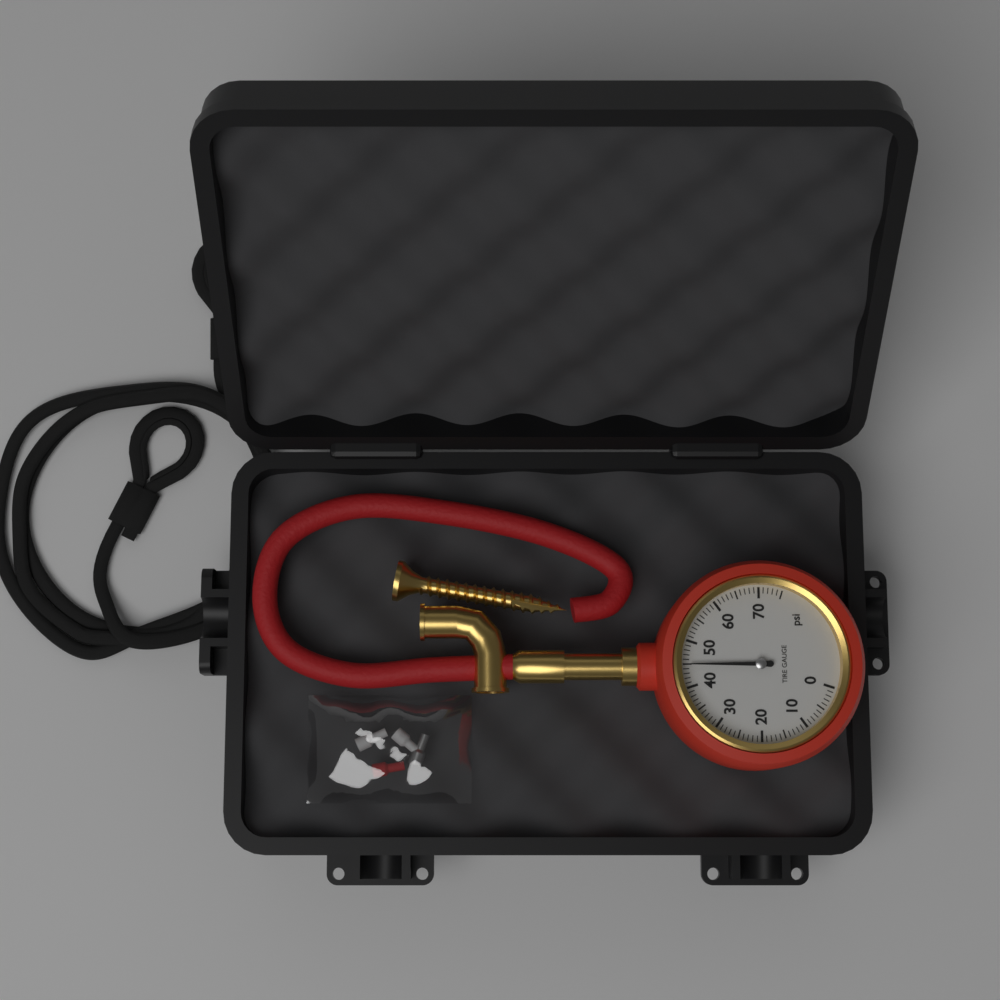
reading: 45 psi
